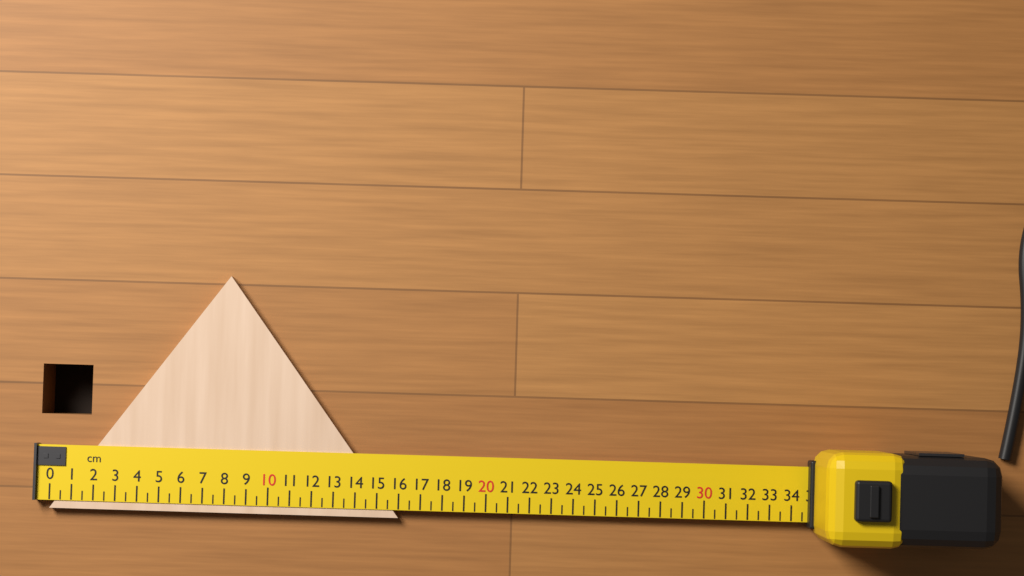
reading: 16.0 cm
